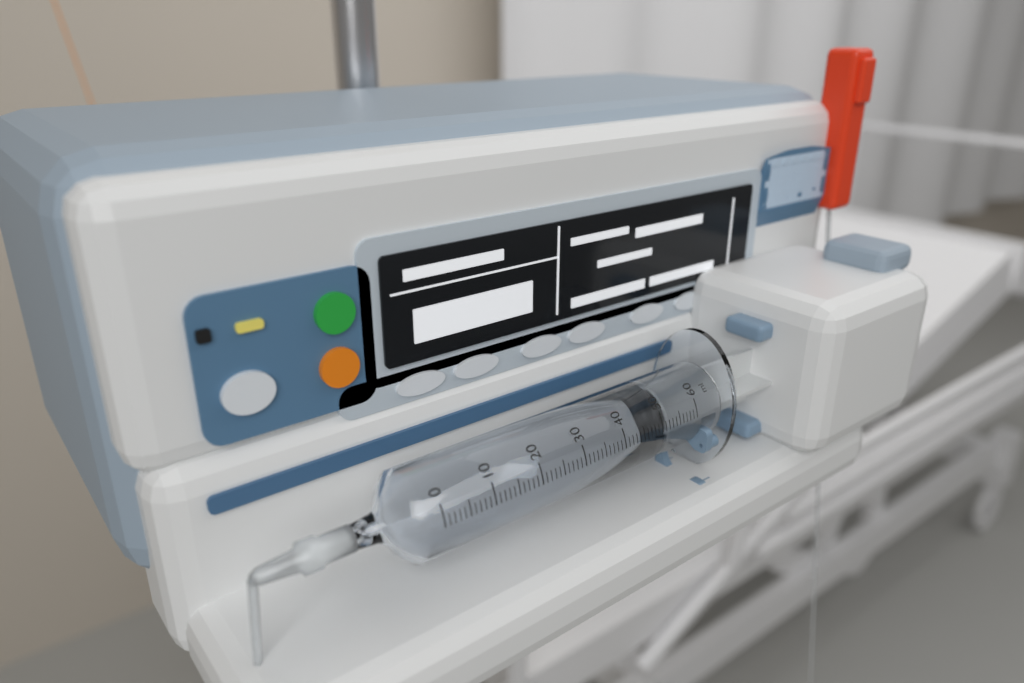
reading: 44 ml
